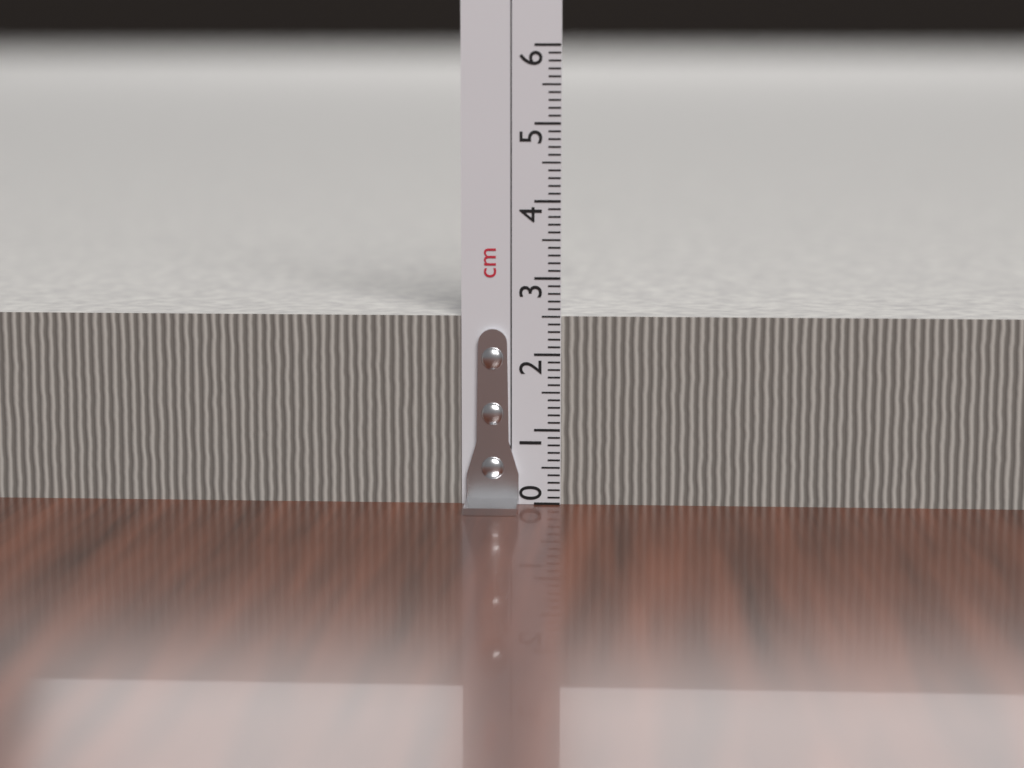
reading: 2.5 cm
